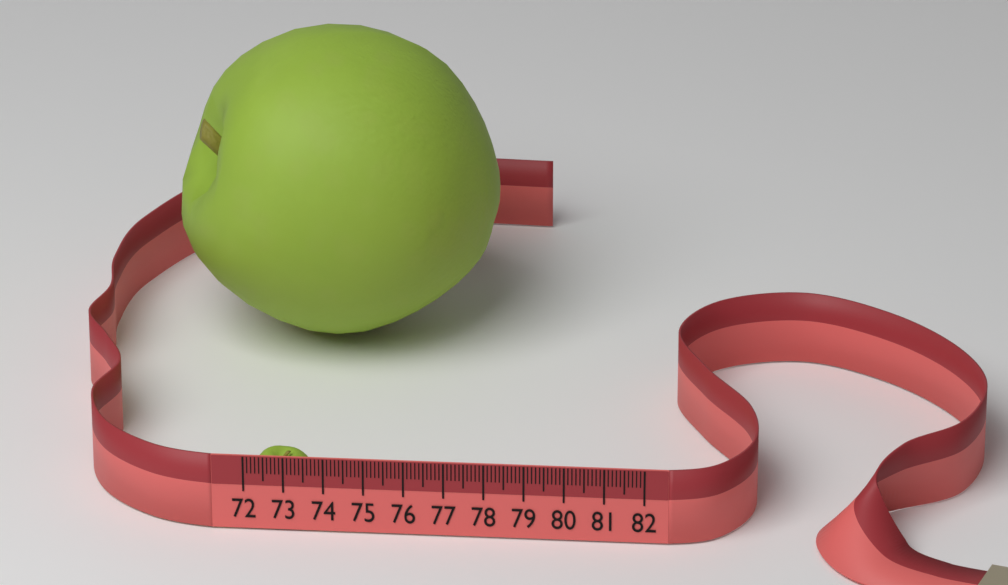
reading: 73.7 (no unit)
